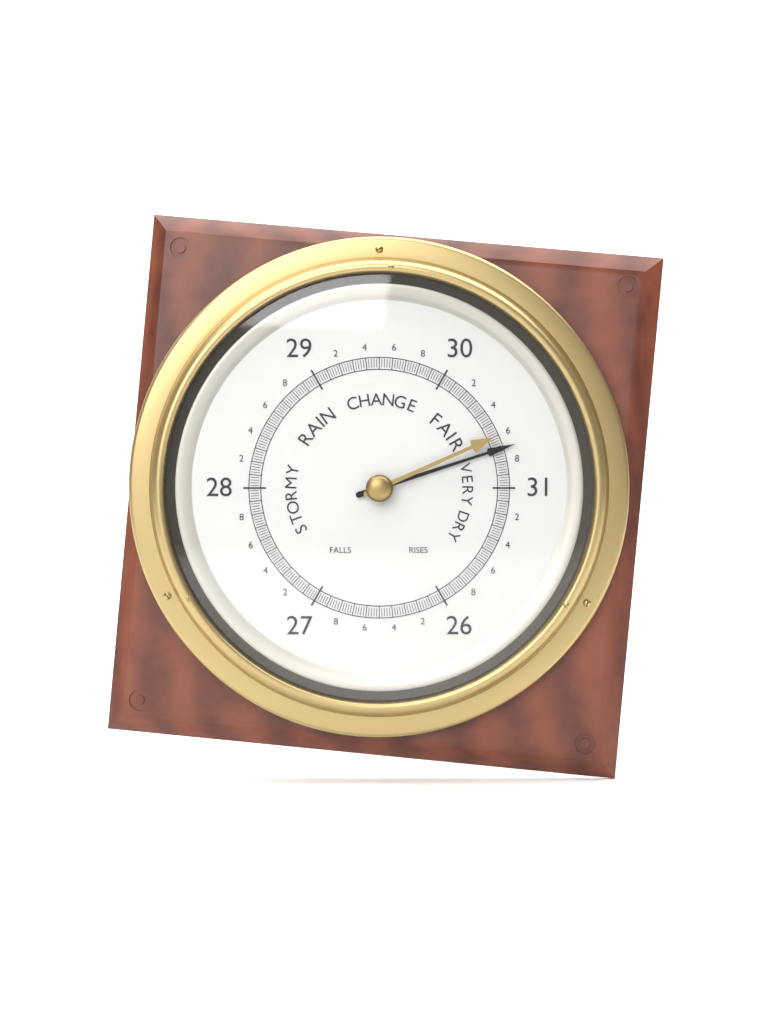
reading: 30.70 (no unit)
